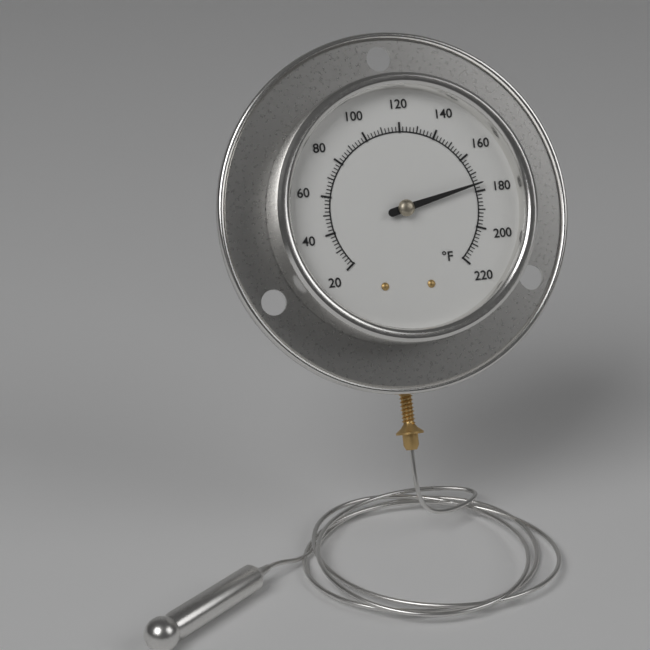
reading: 176 °F
